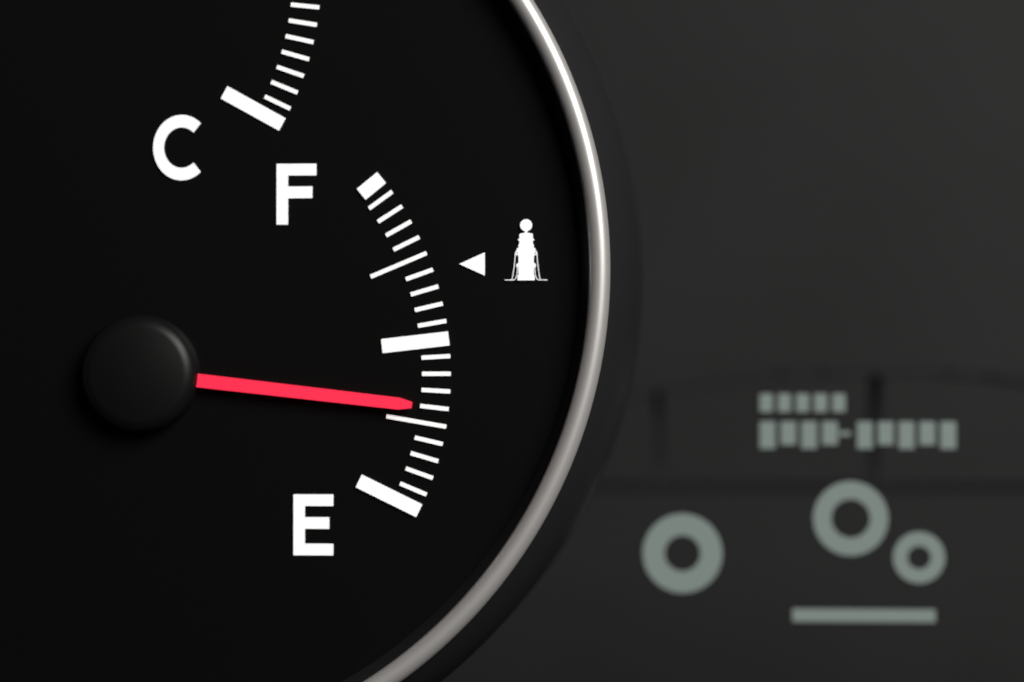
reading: 0.30 (no unit)
